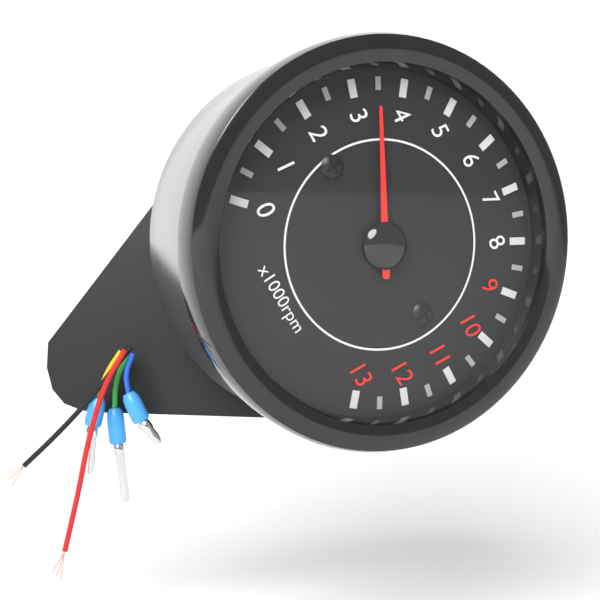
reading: 3.5 x1000rpm
